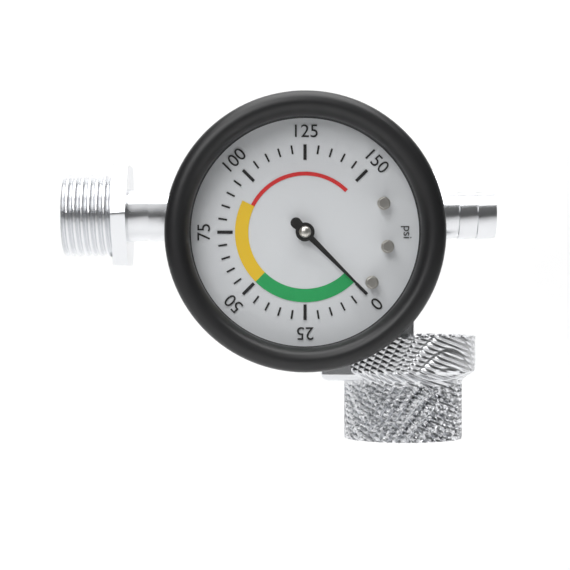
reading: 0 psi
